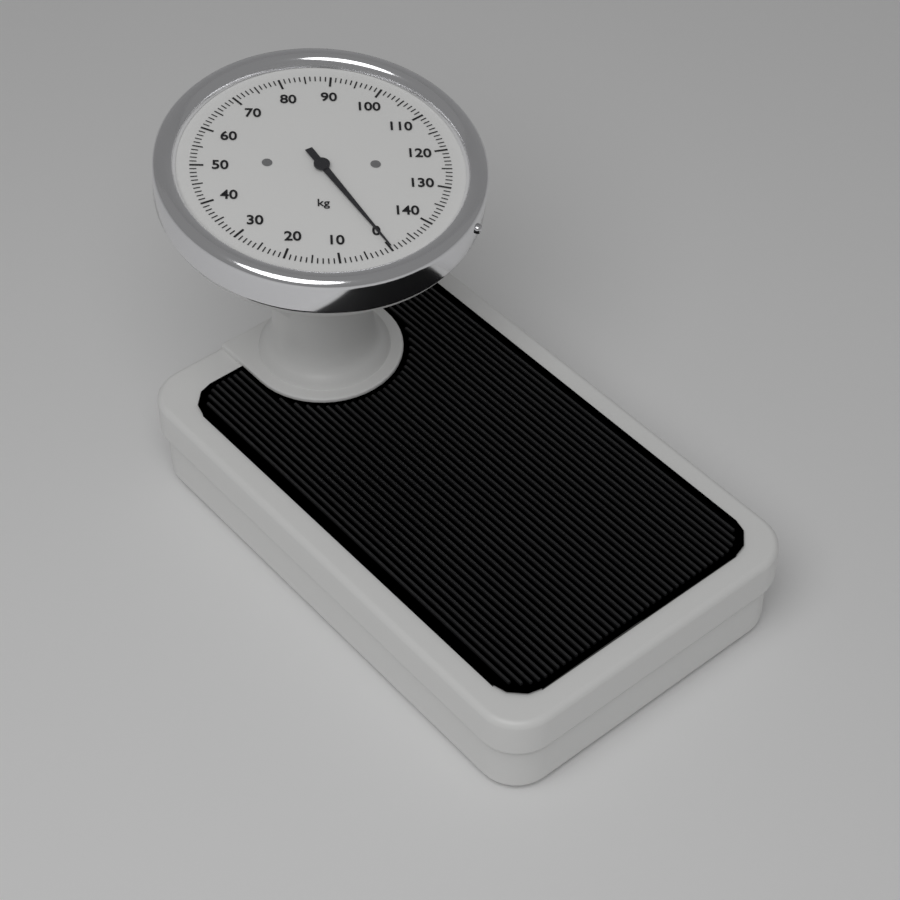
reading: 0 kg
